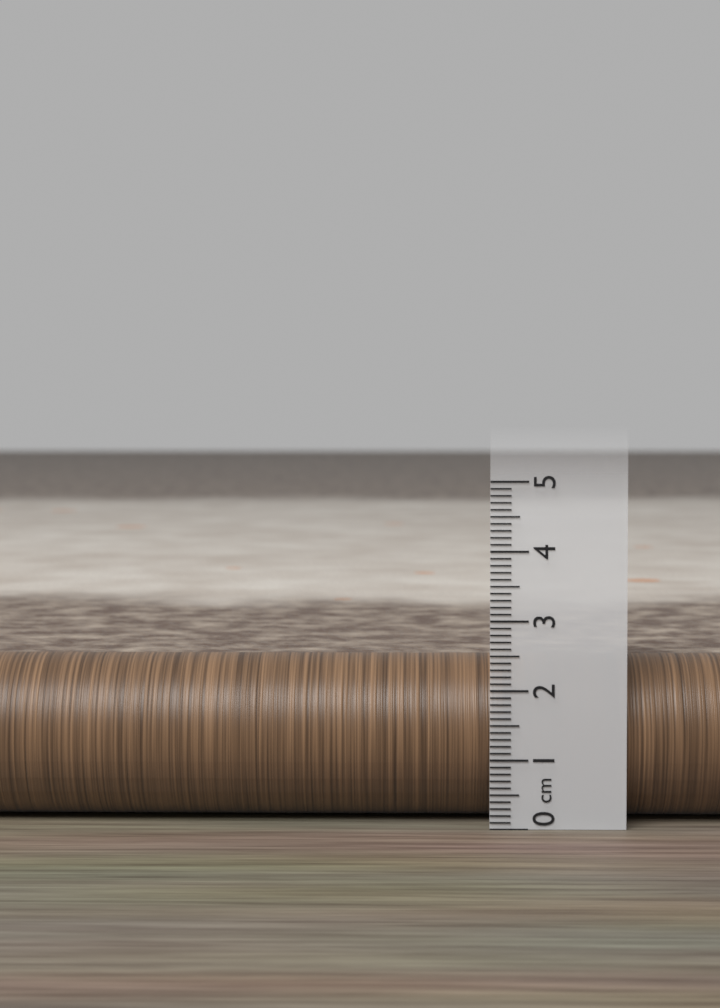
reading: 2.4 cm
